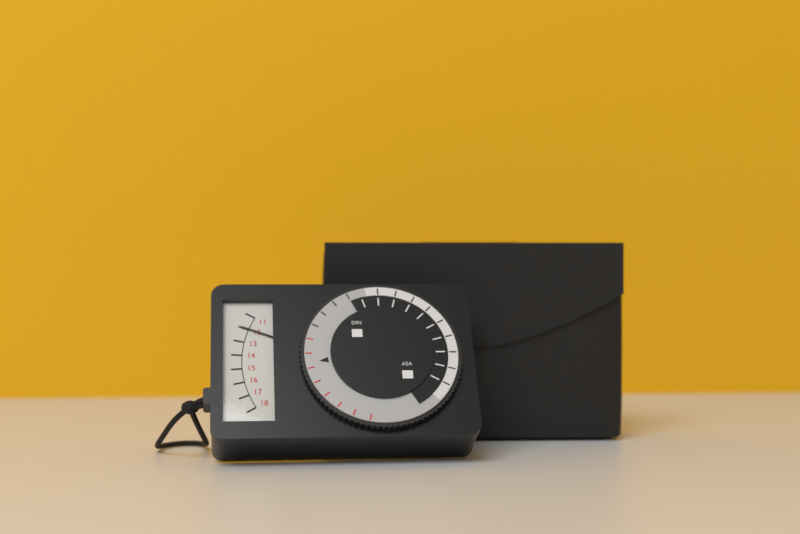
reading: 12 (no unit)
